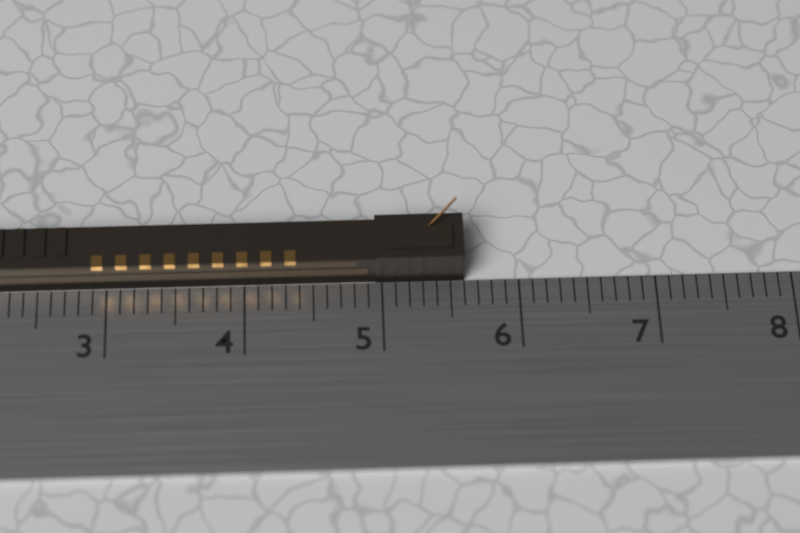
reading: 5.6 cm
